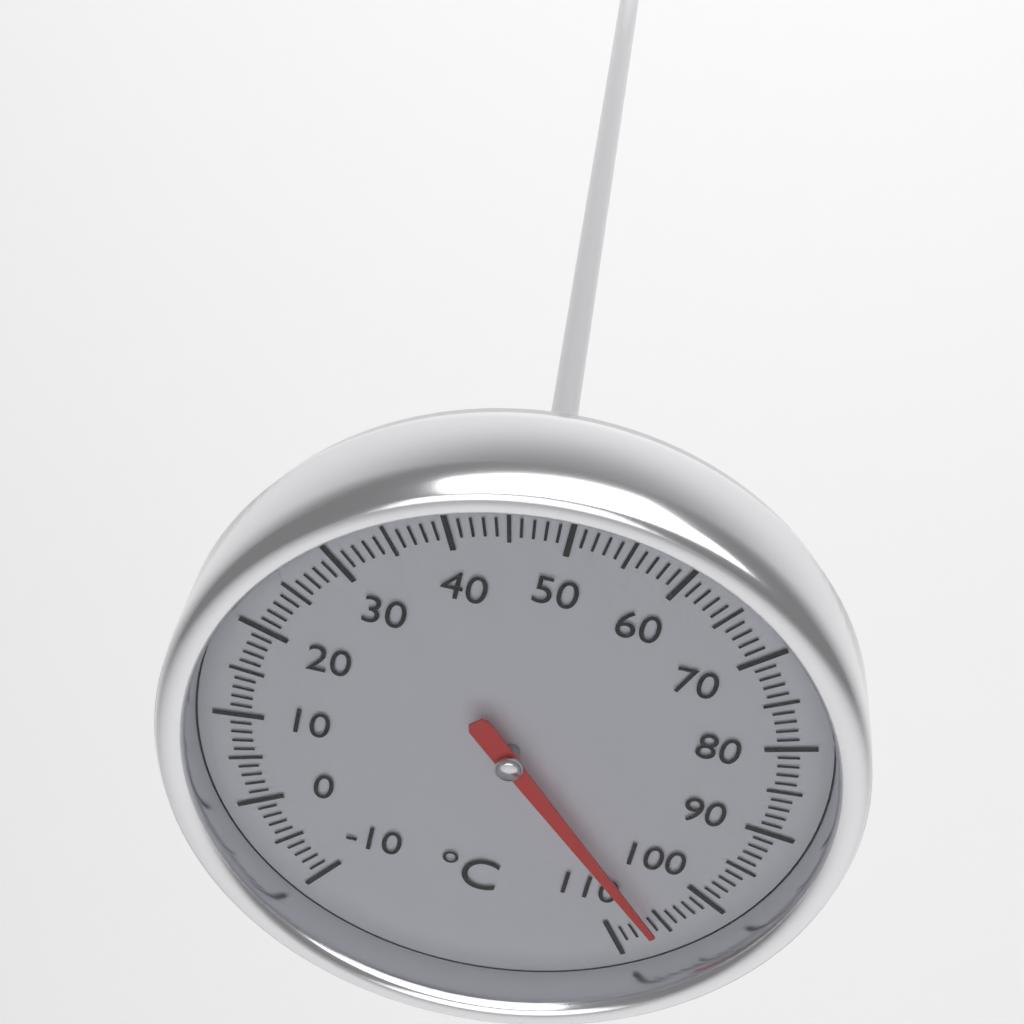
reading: 106 °C
